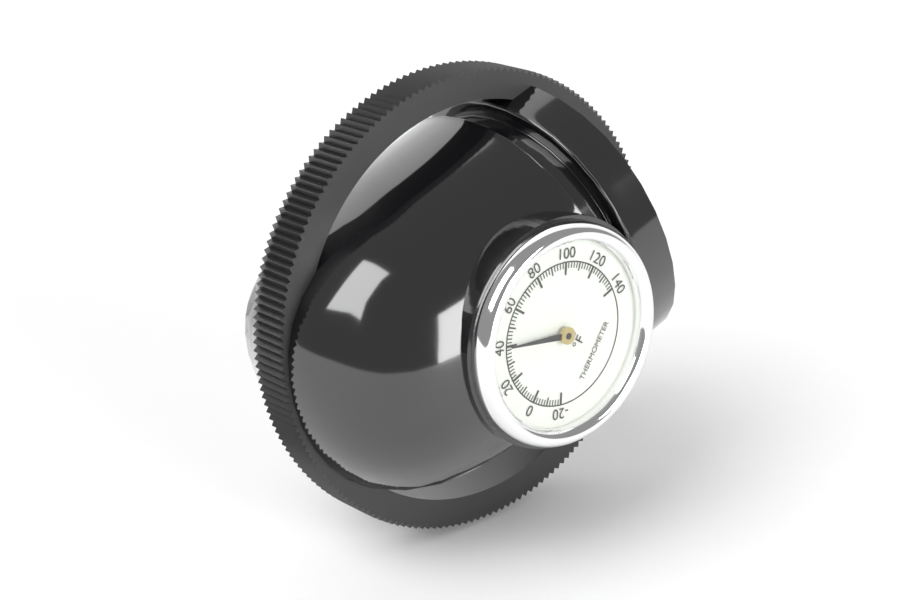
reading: 40 °F
